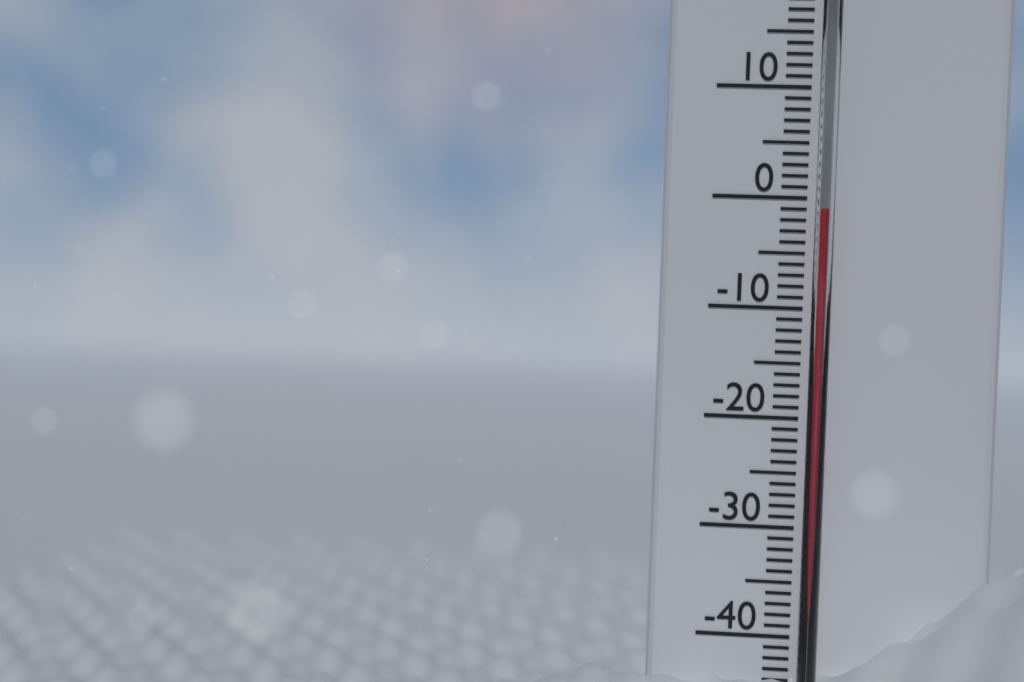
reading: -1 °C
